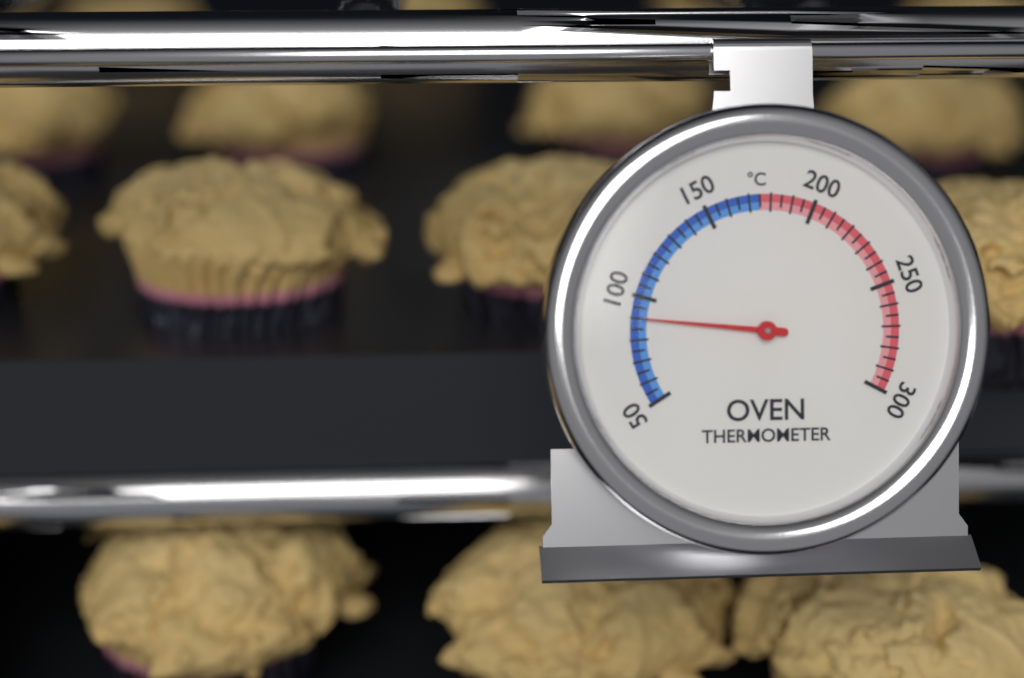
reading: 90 °C
